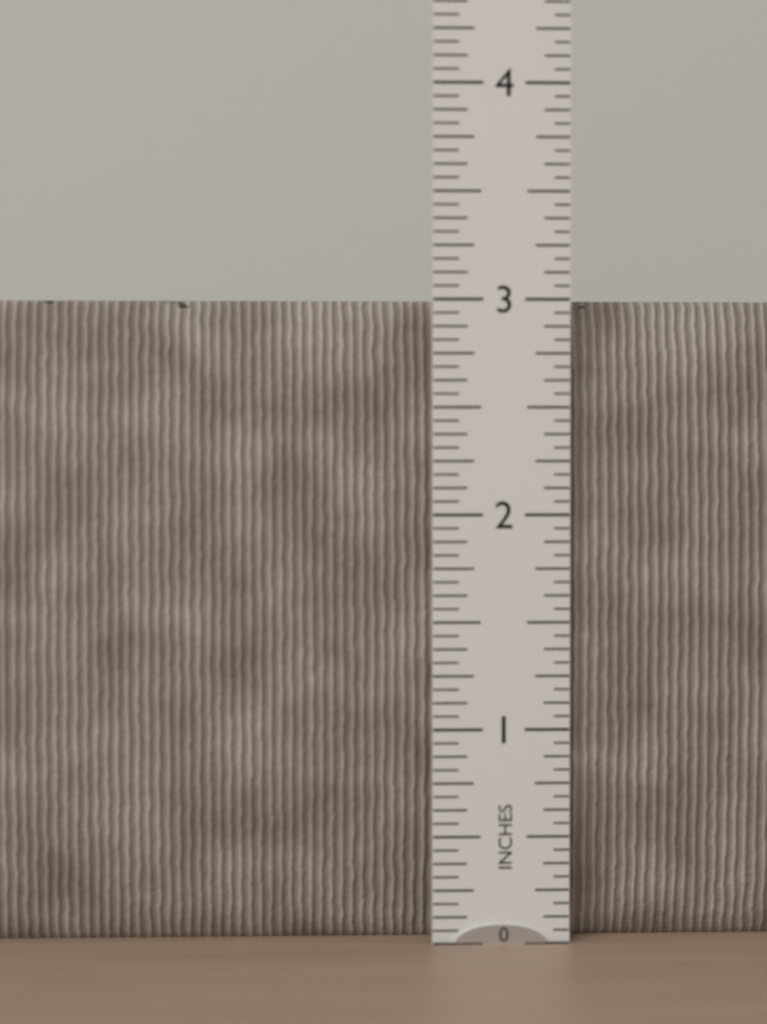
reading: 3.0000 in
